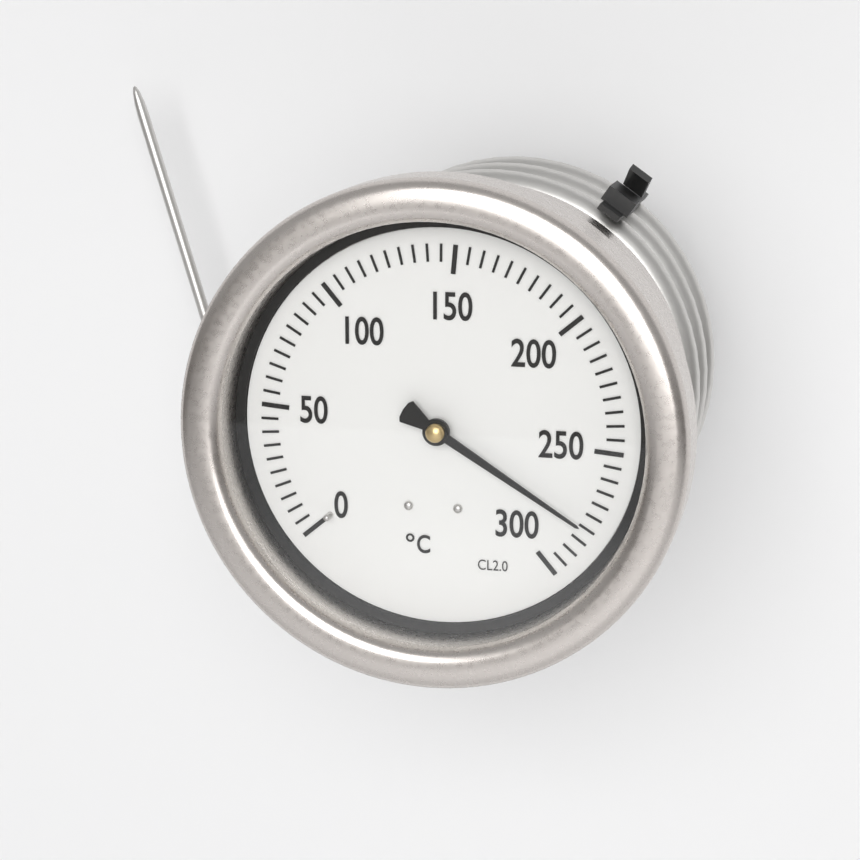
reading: 280 °C
